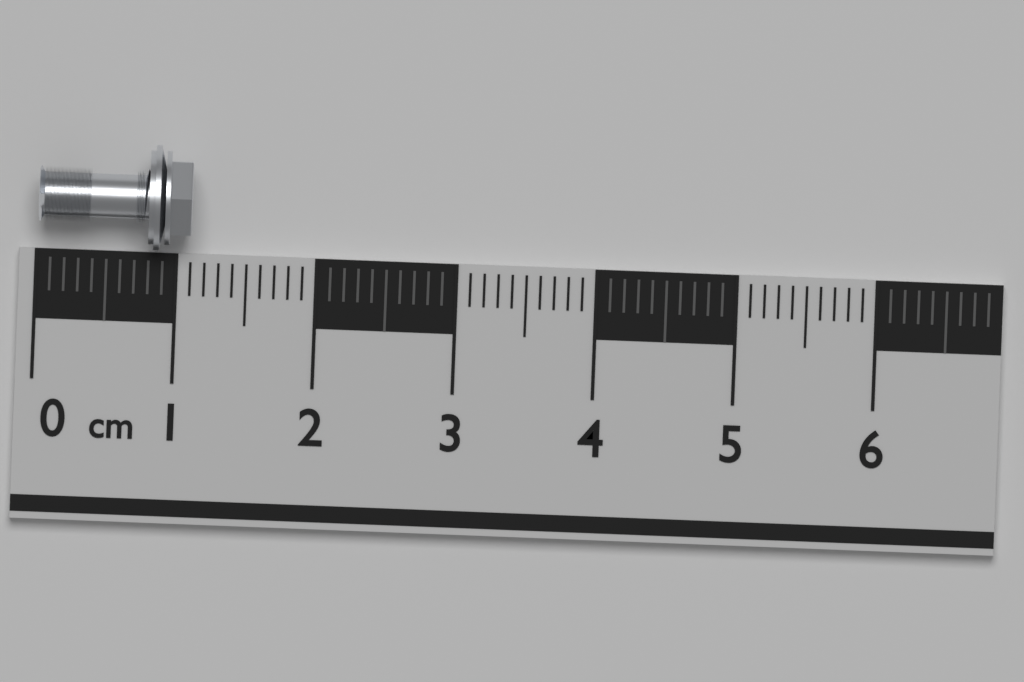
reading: 1.1 cm
